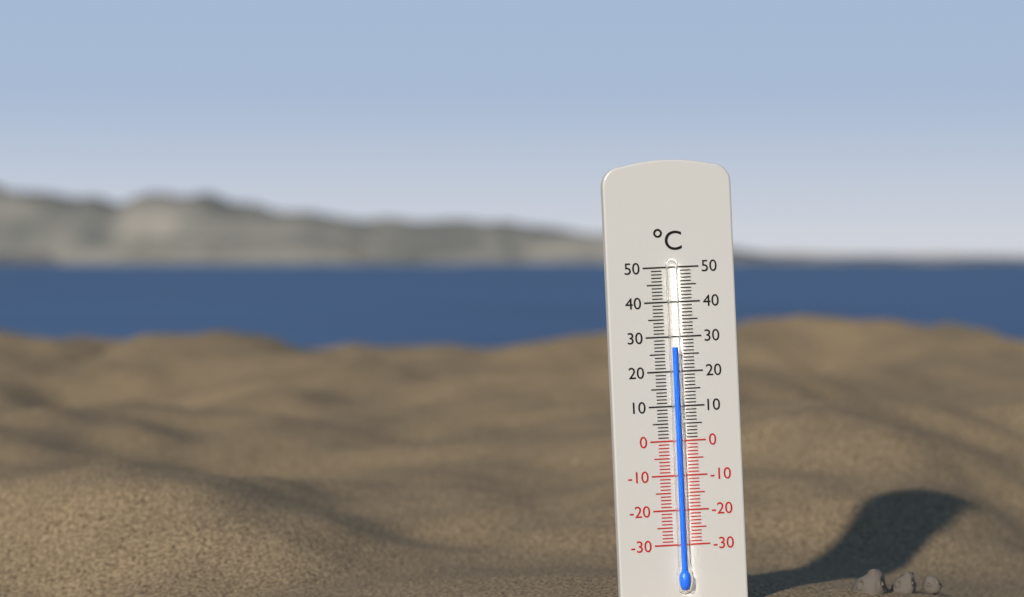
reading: 27 °C
